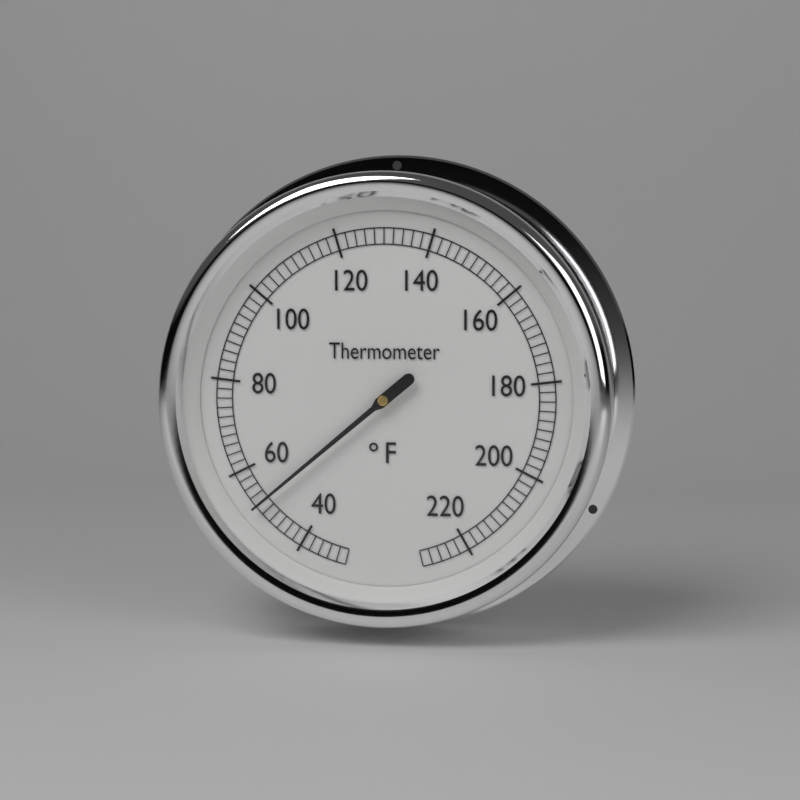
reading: 52 °F
